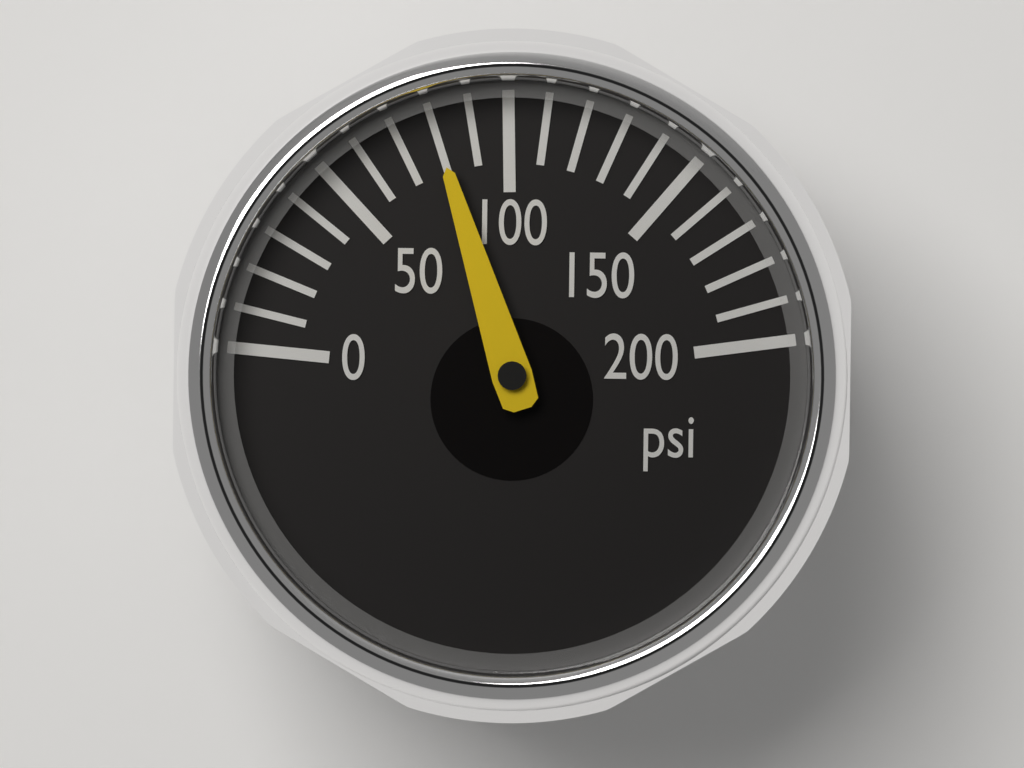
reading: 80 psi
